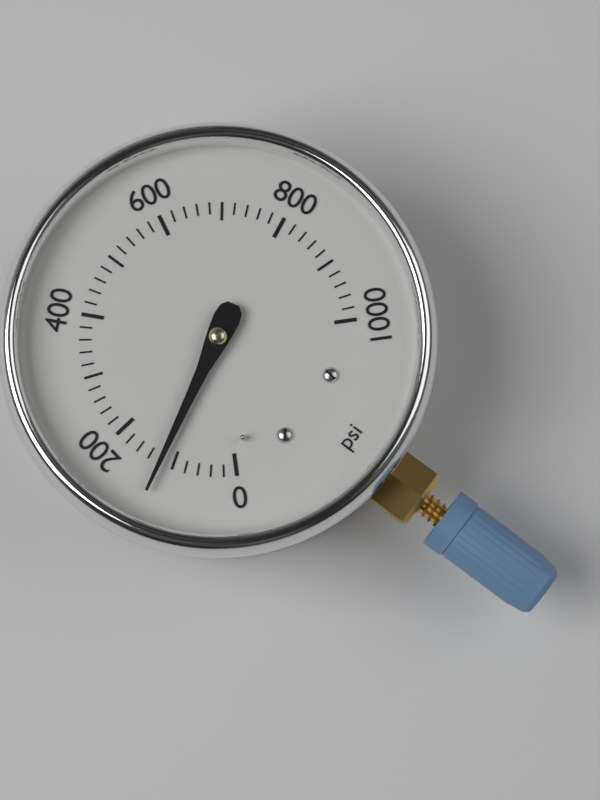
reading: 120 psi
